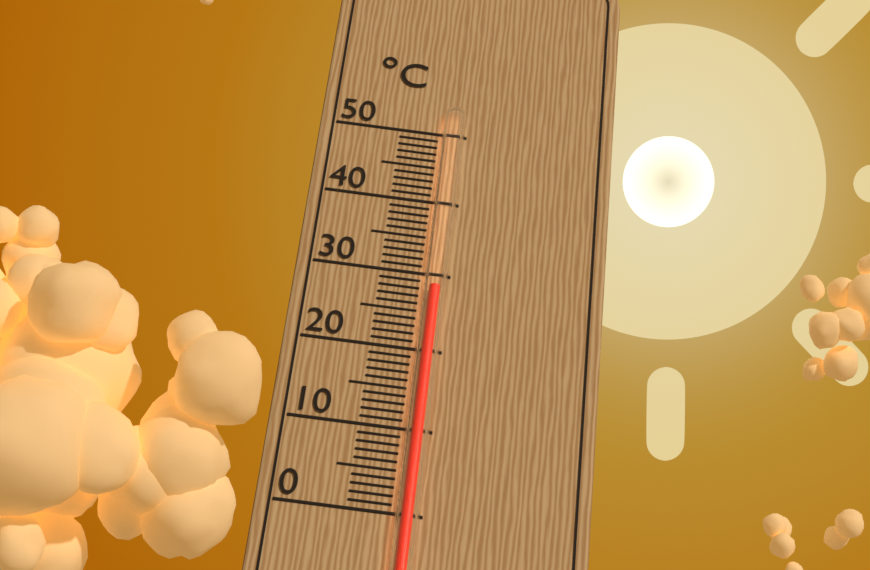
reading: 28 °C
